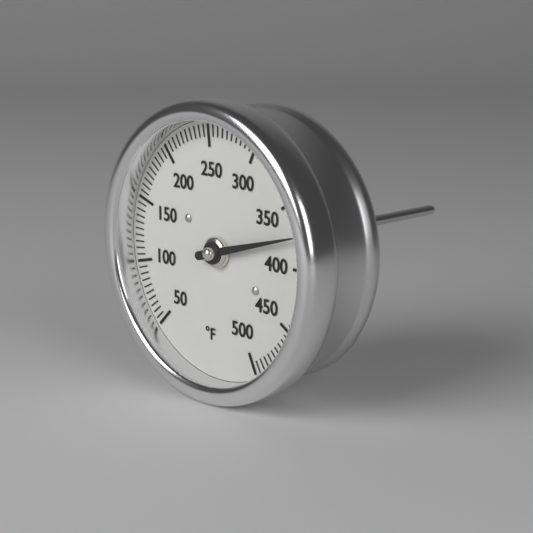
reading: 375 °F
